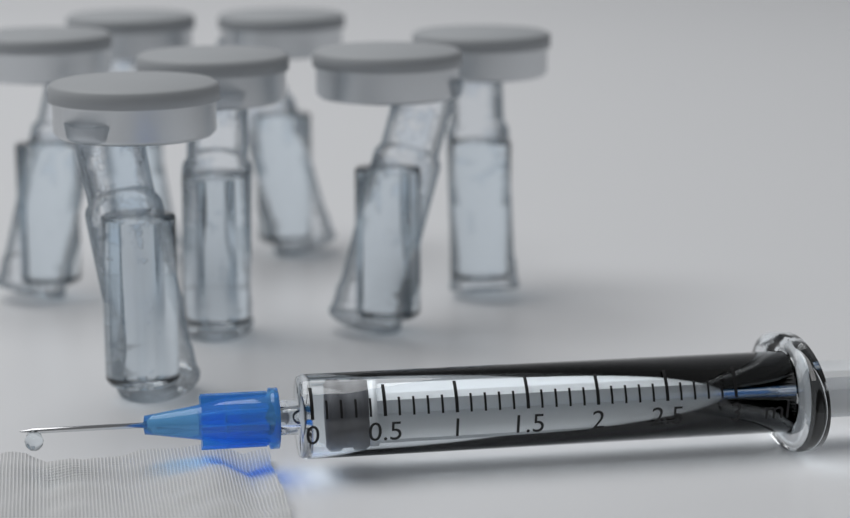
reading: 0.1 ml
